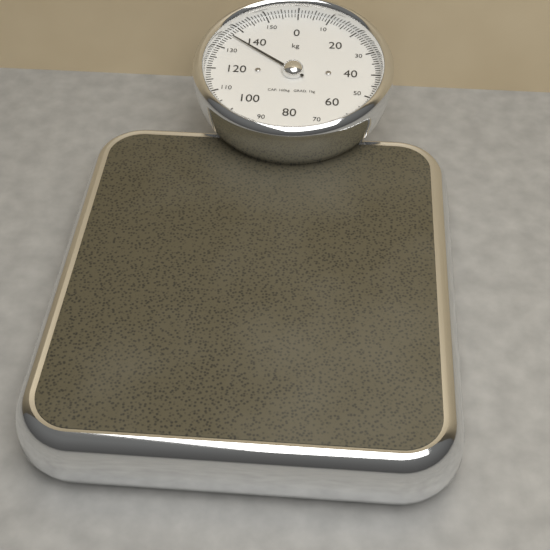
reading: 136 kg
